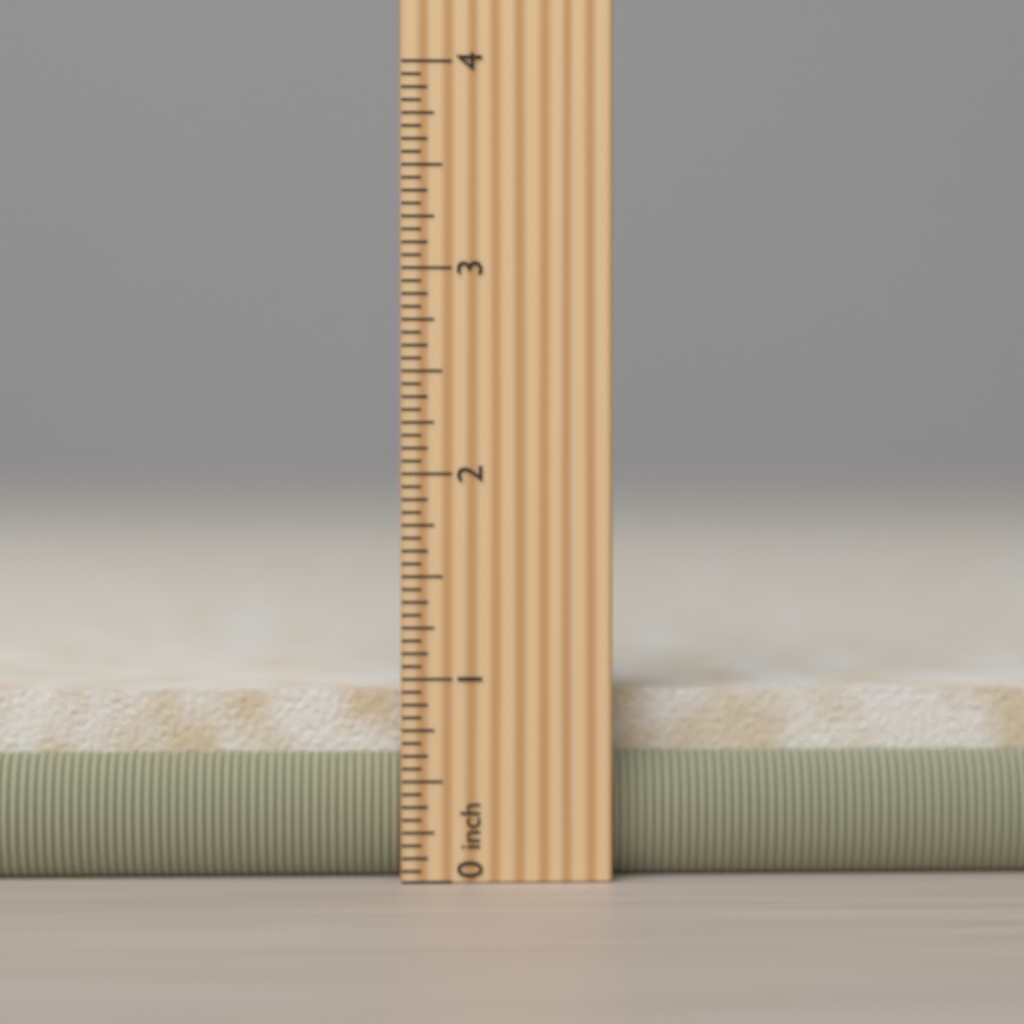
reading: 1.0000 in
